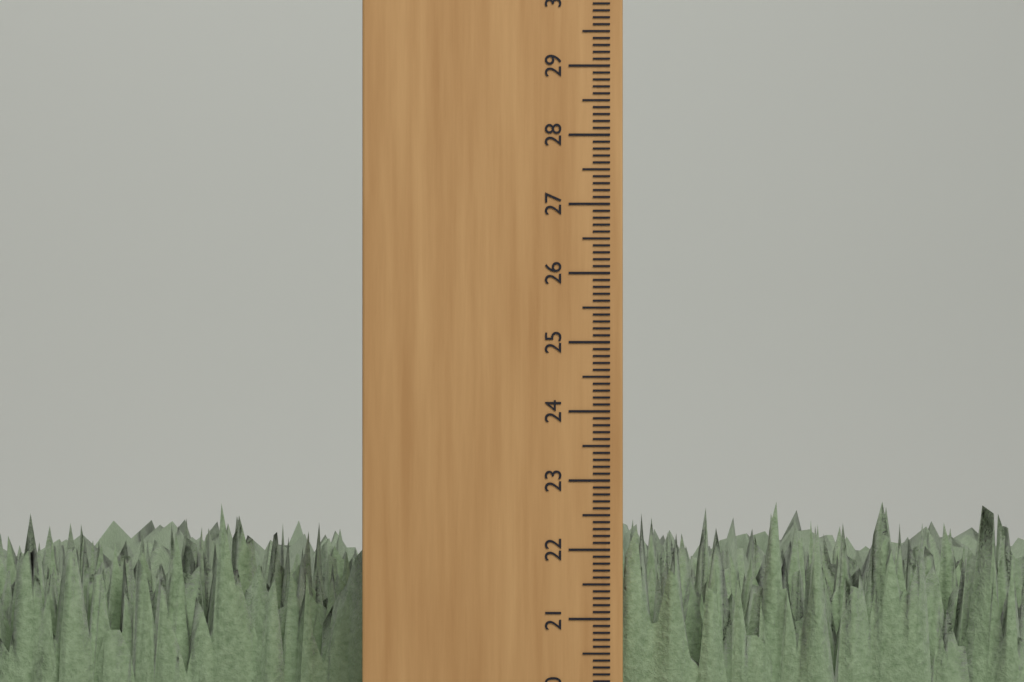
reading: 22.7 cm
